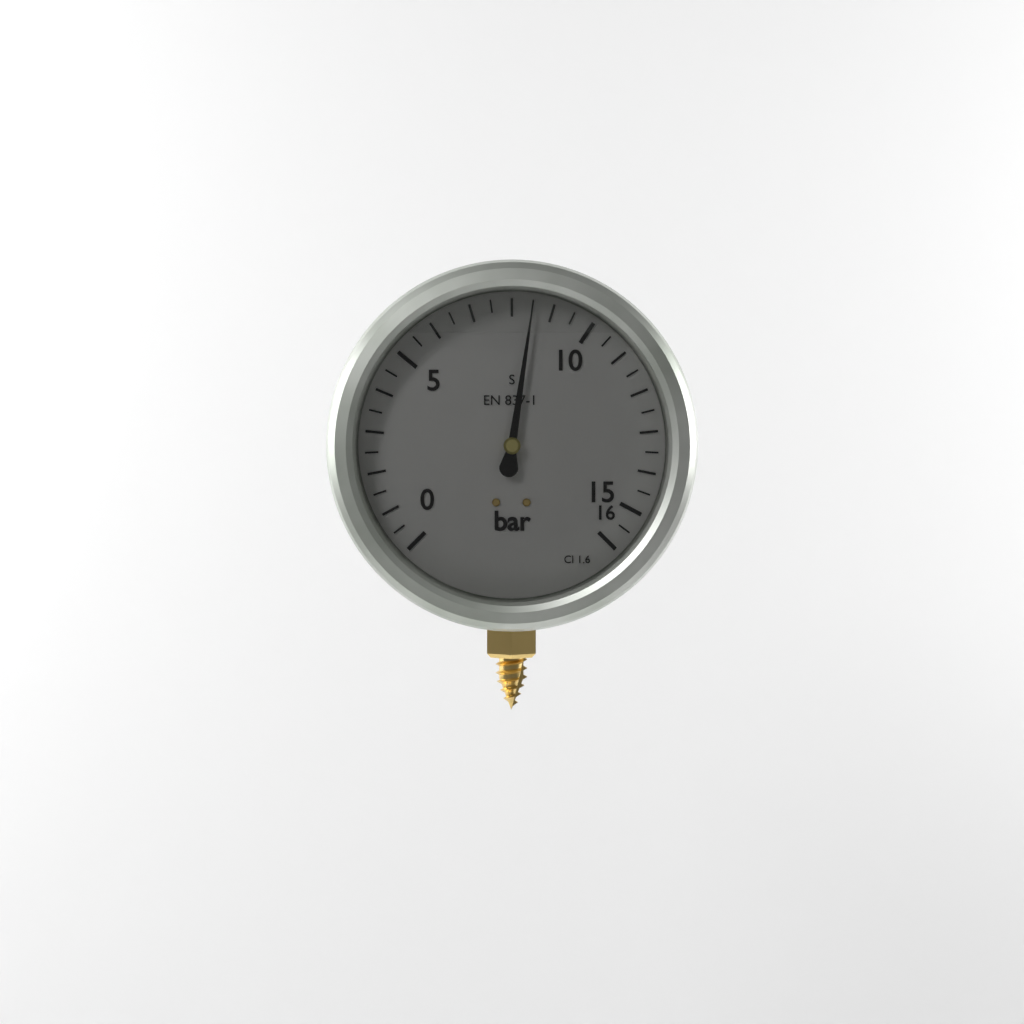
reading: 8.5 bar
